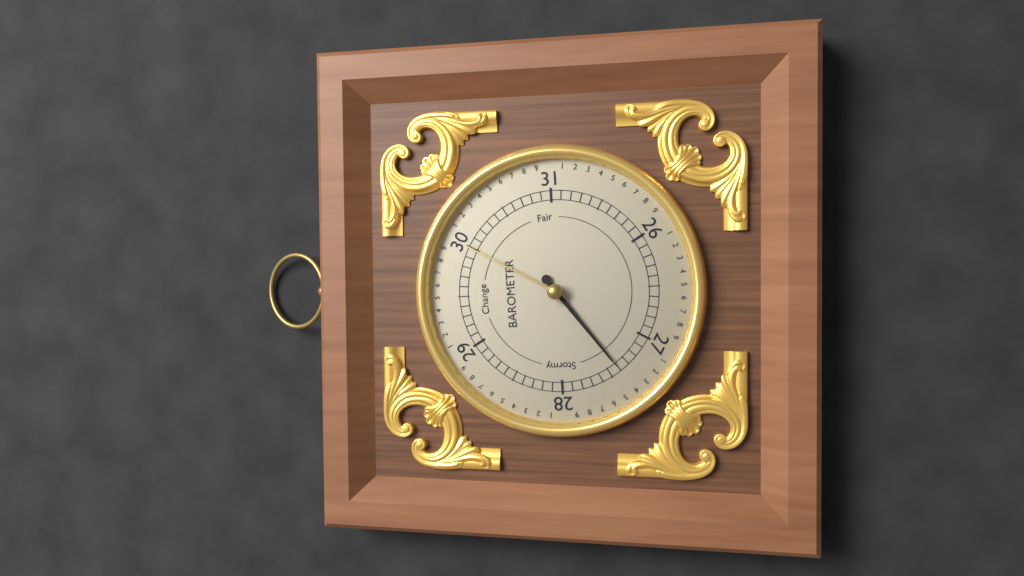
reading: 27.4 (no unit)
